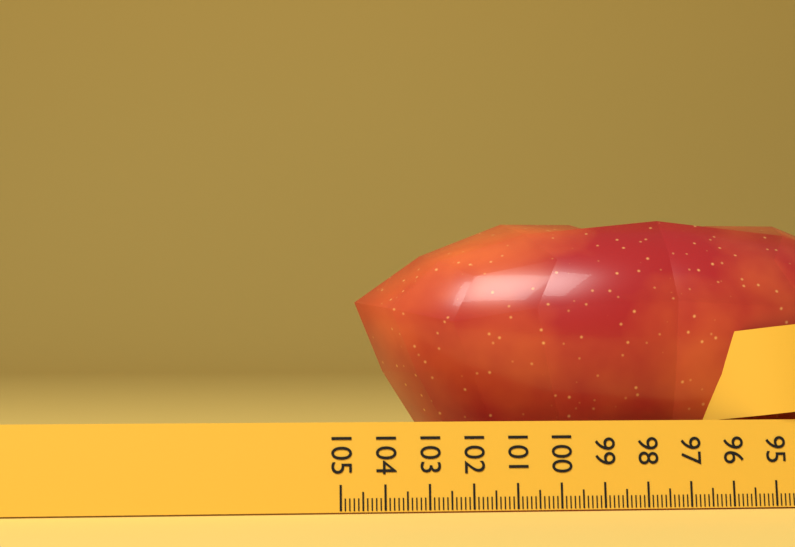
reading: 104.4 (no unit)
